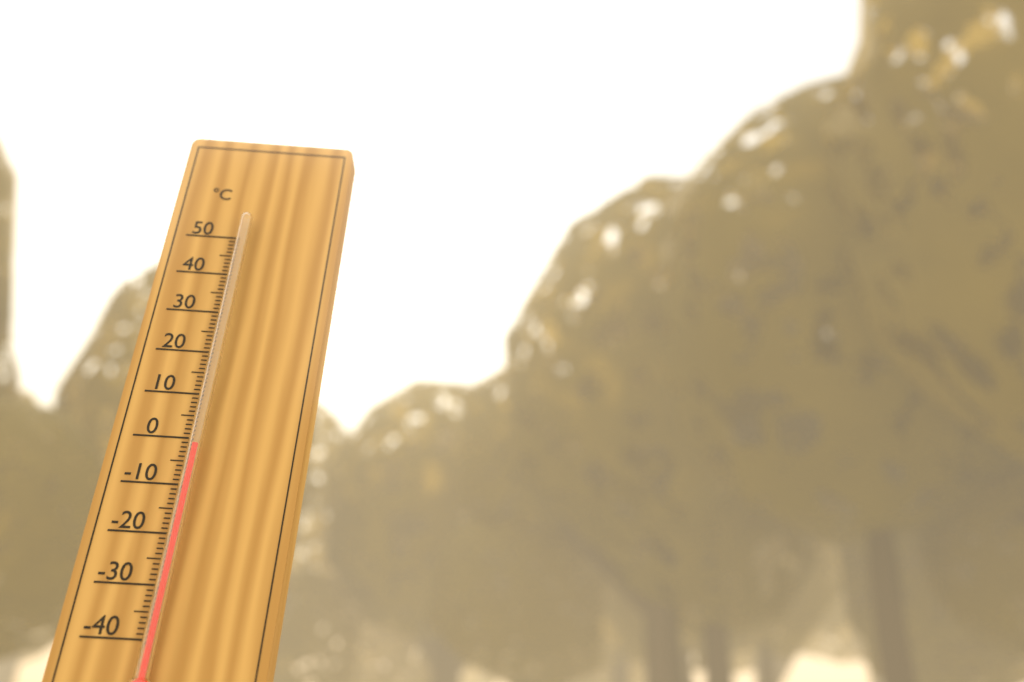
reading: -2 °C
